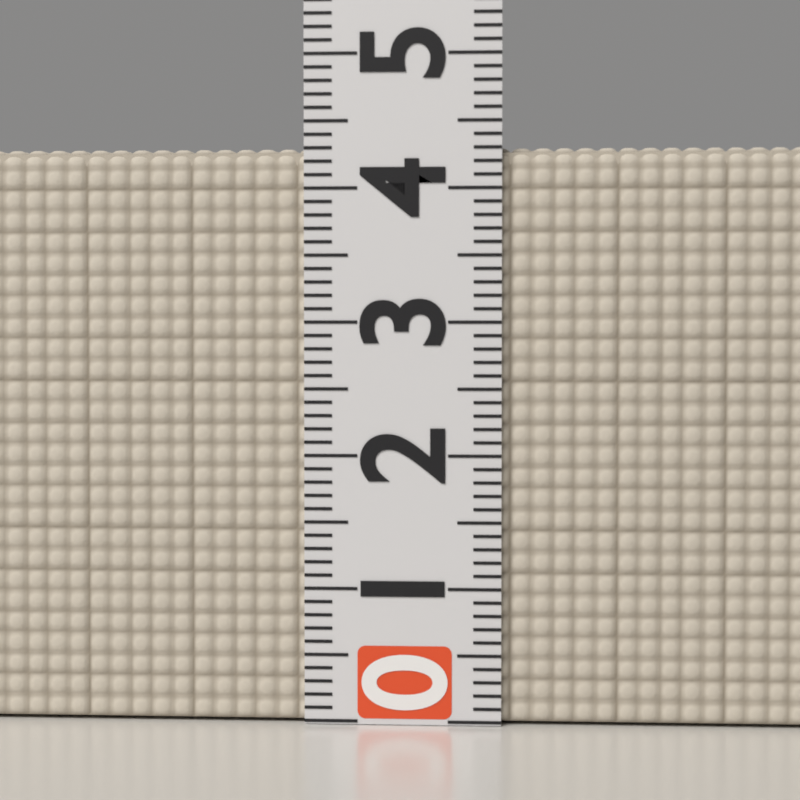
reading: 4.3 (no unit)
